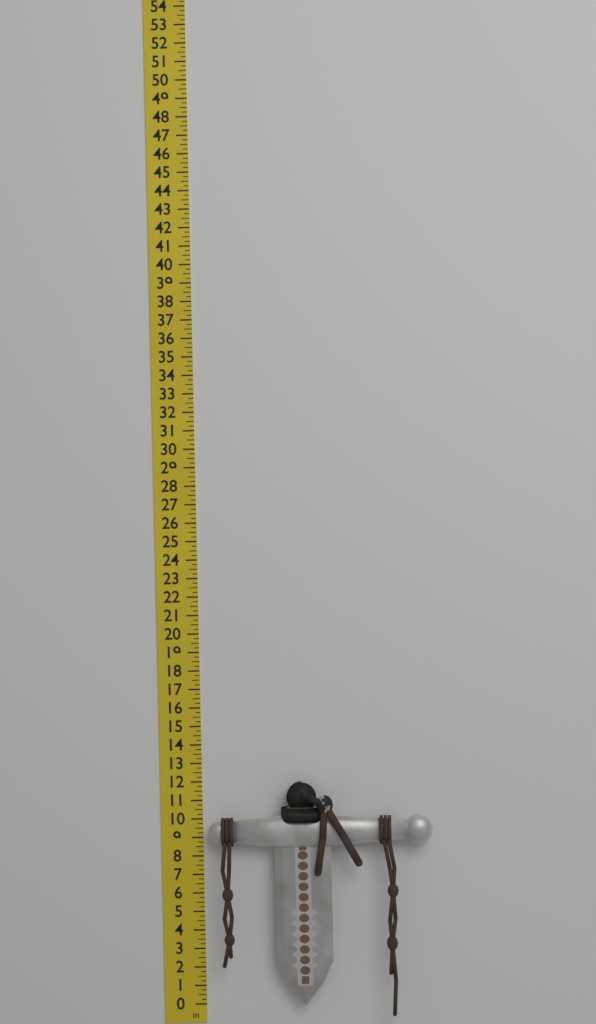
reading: 12.00 in
